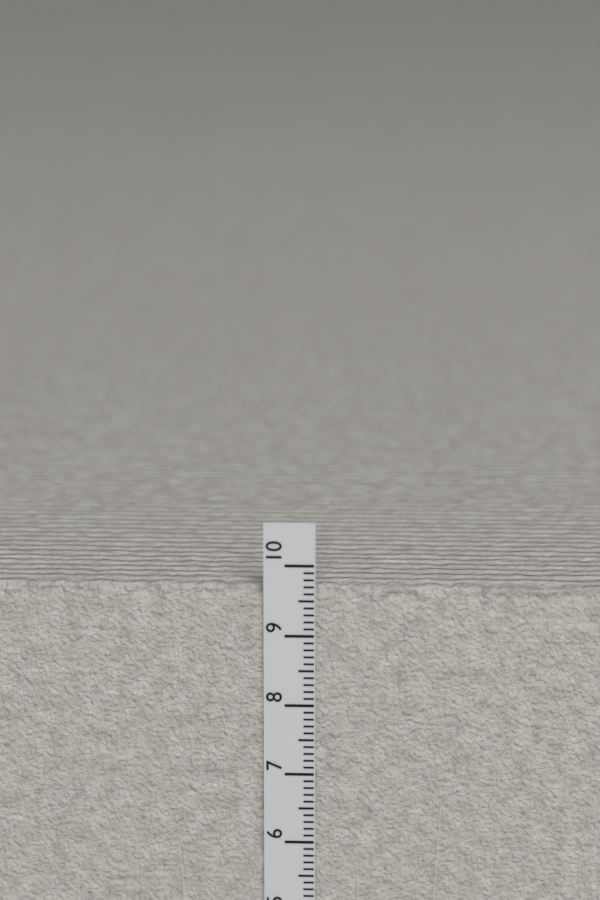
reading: 9.7 cm
